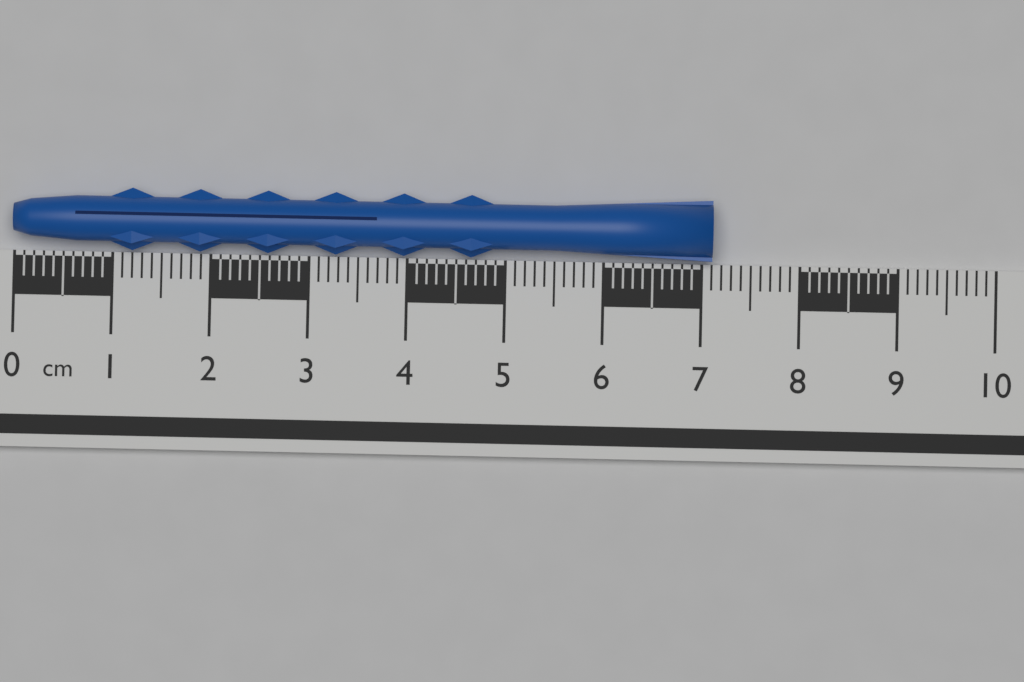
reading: 7.1 cm
